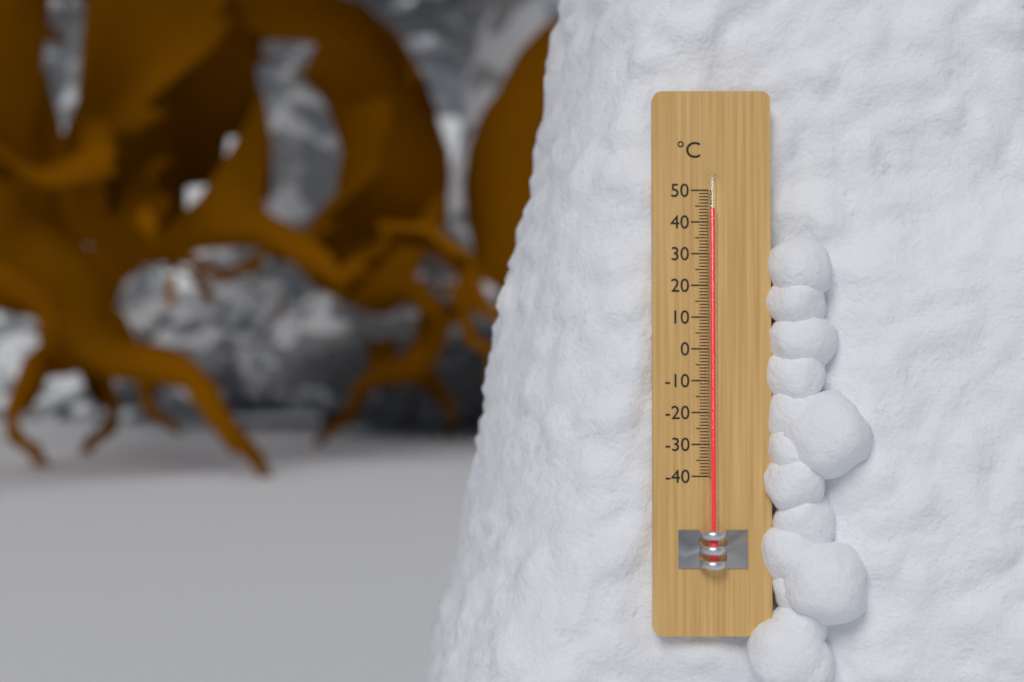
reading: 44 °C
